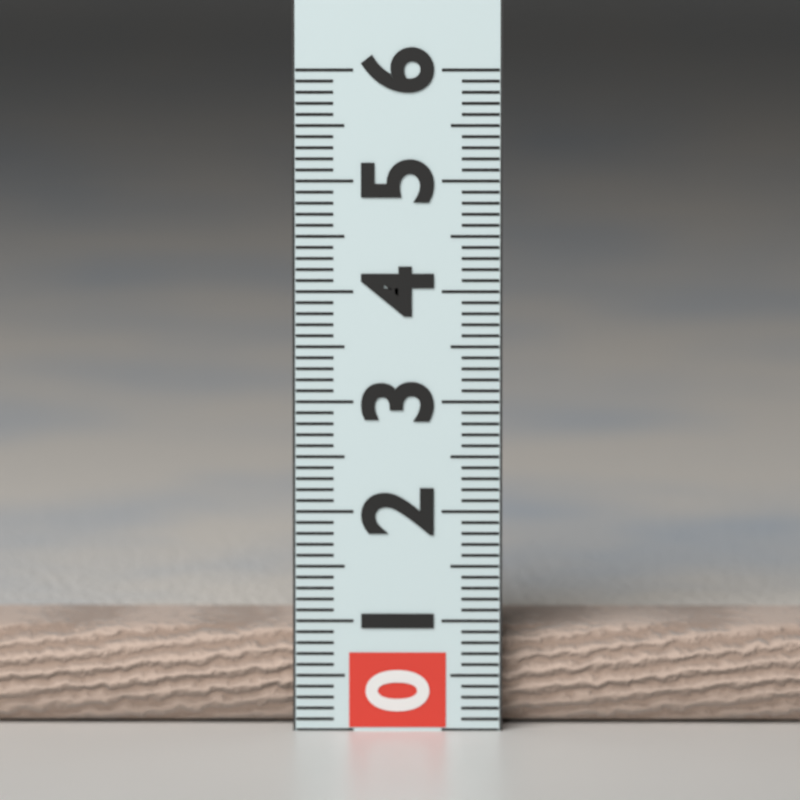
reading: 0.9 (no unit)
